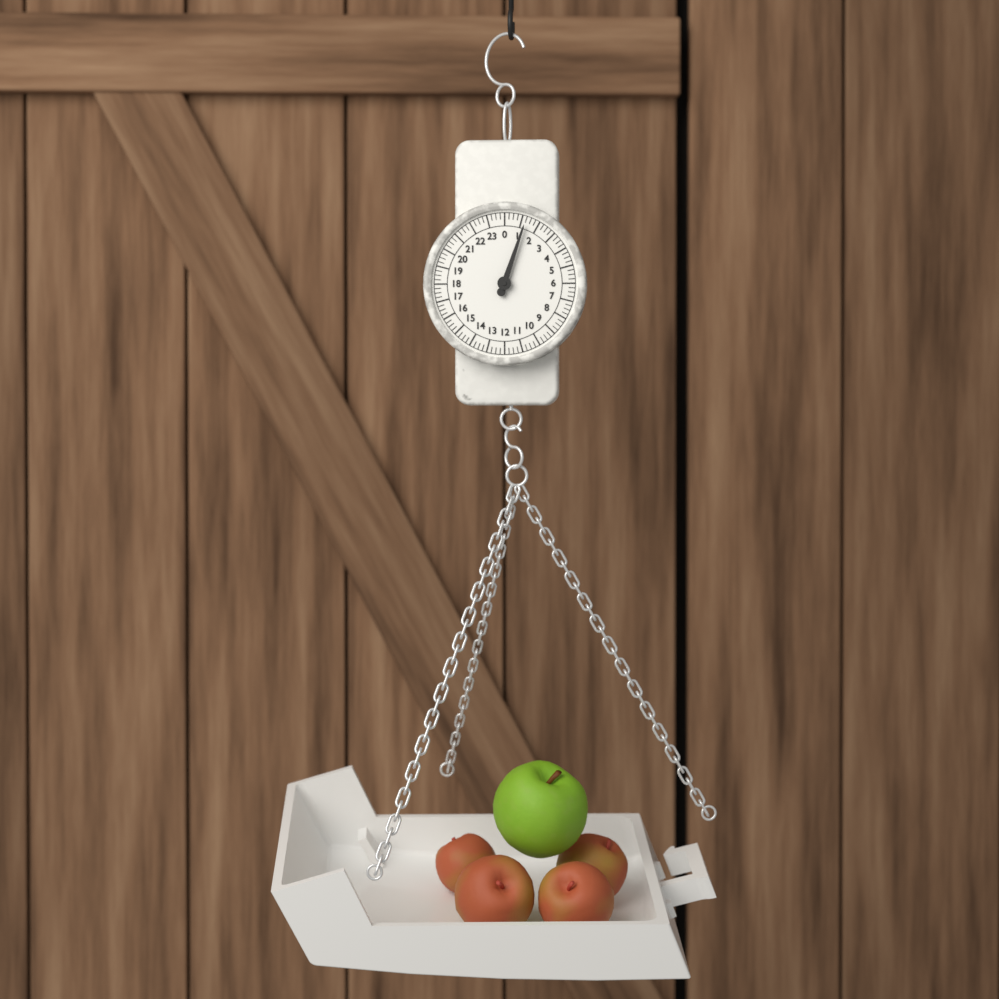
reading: 1.25 (no unit)
